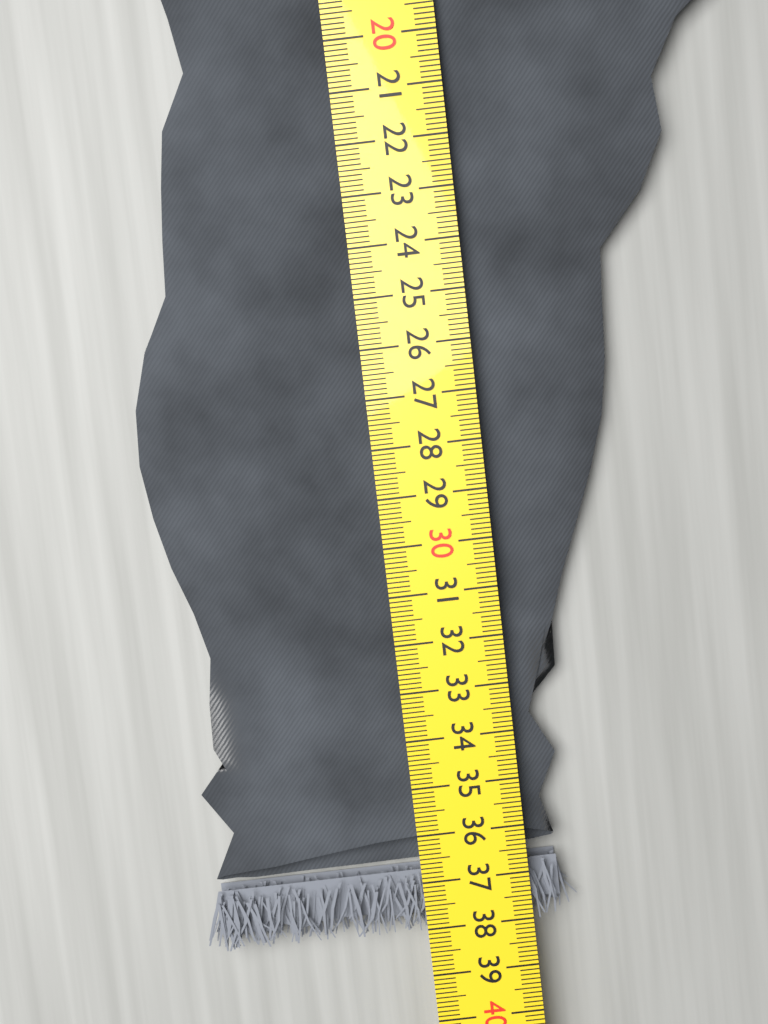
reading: 38.1 cm
